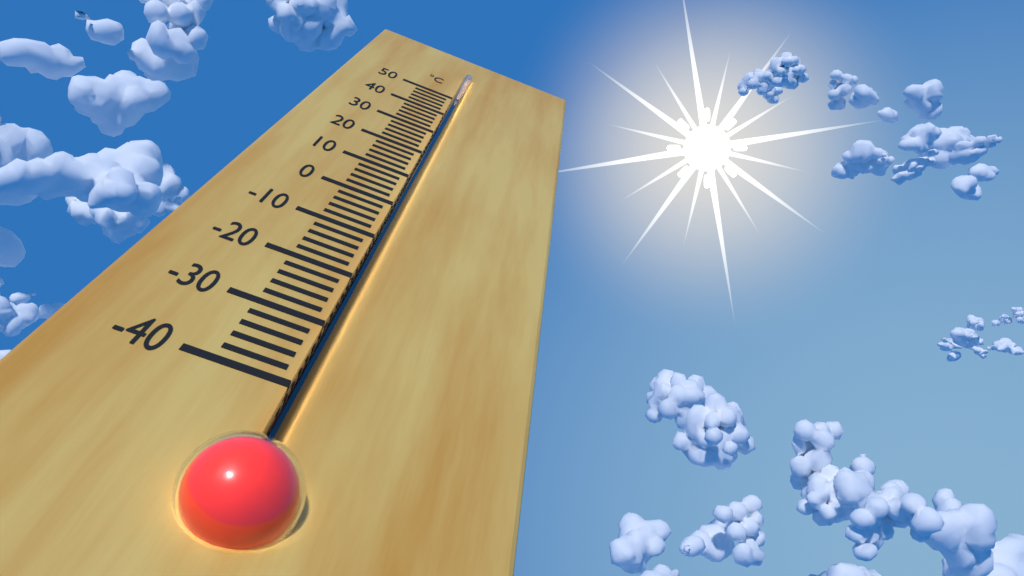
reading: 40 °C
